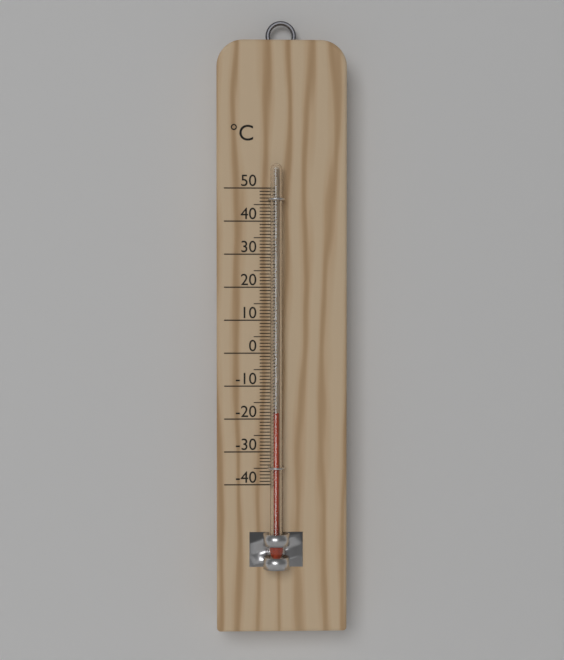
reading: -18 °C
